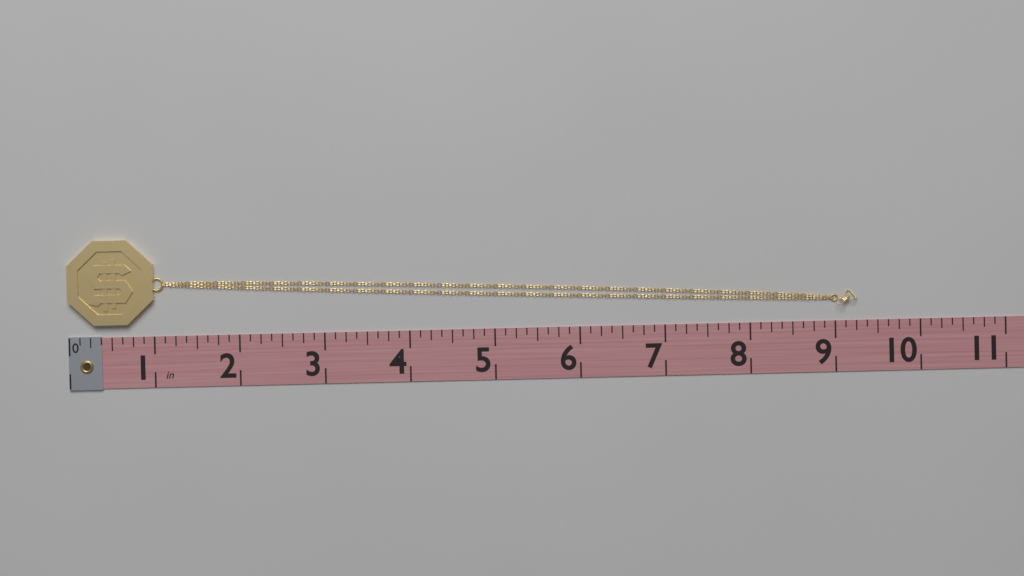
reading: 9.250 in
